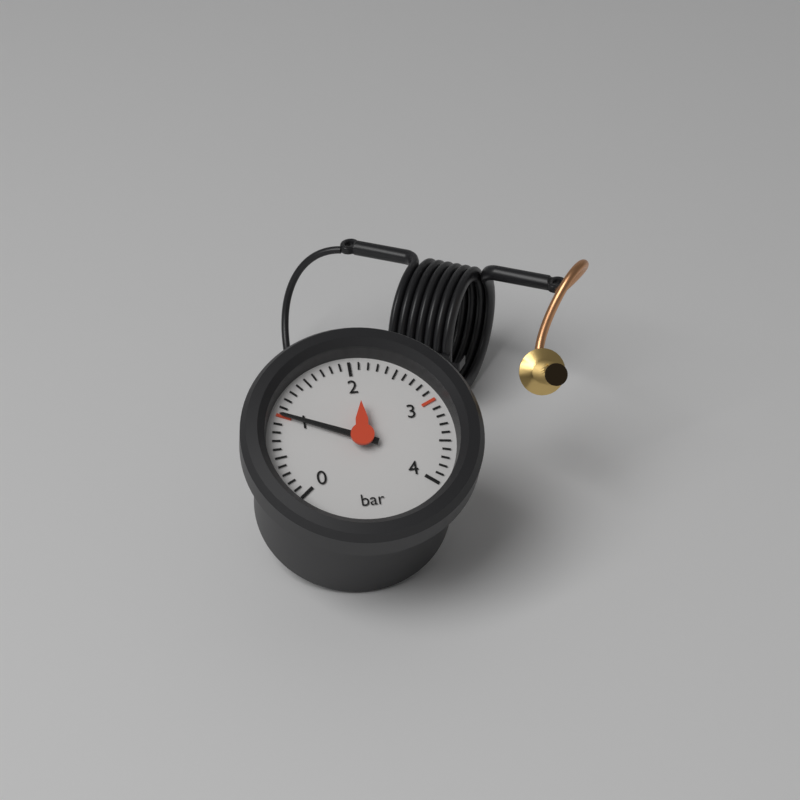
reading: 1.0 bar
